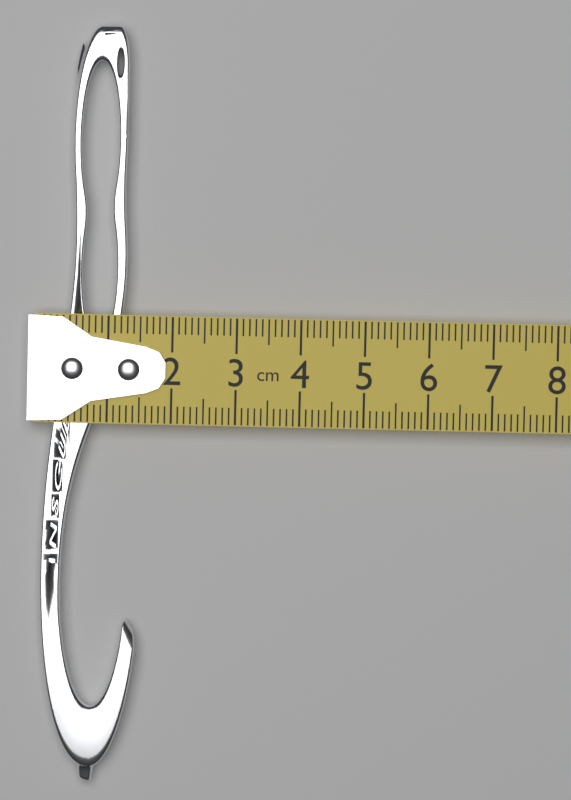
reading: 1.5 cm
